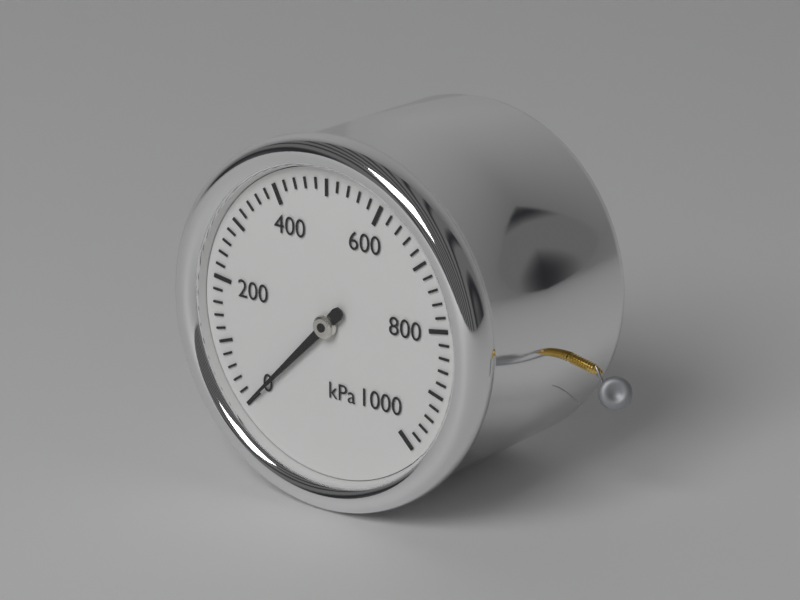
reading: 0 kPa
